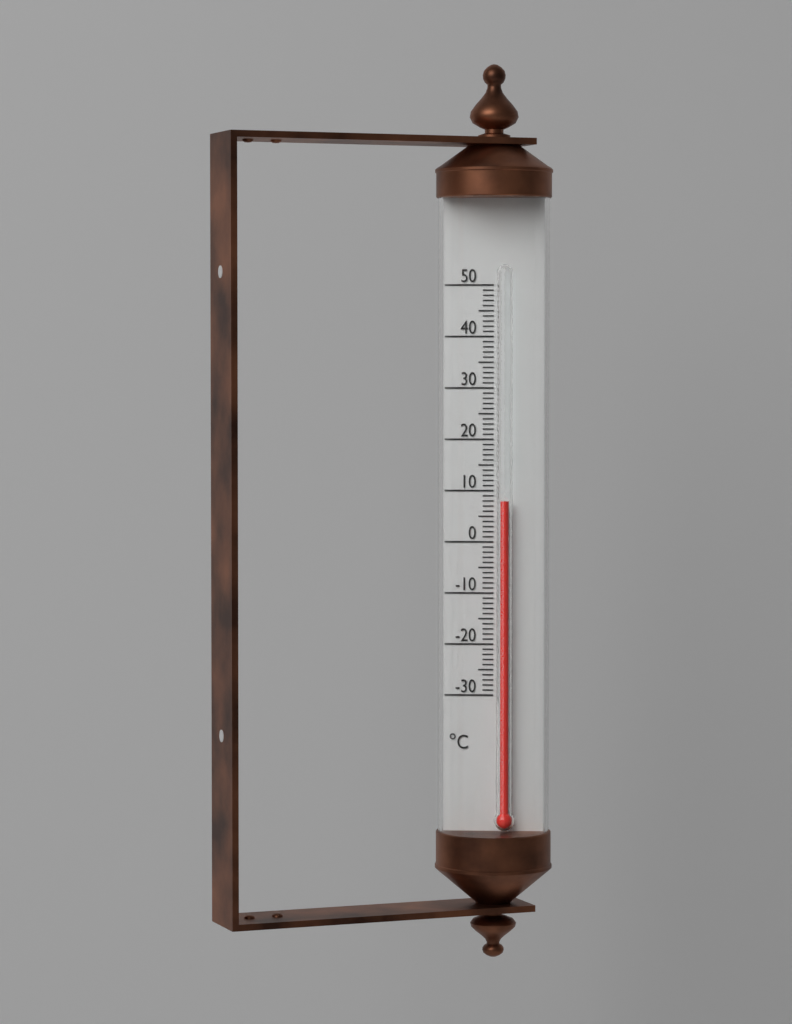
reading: 8 °C
